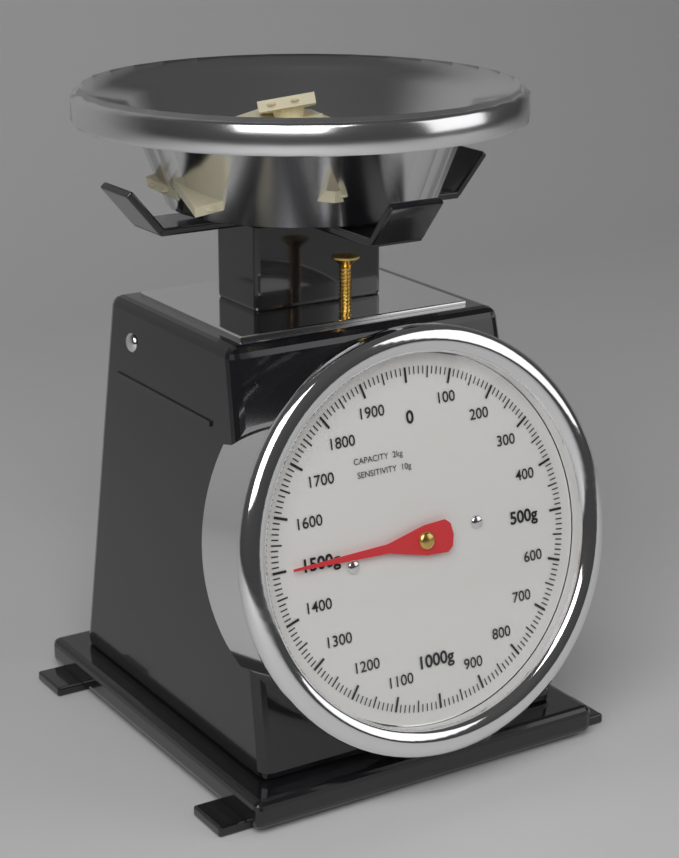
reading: 1500 g
